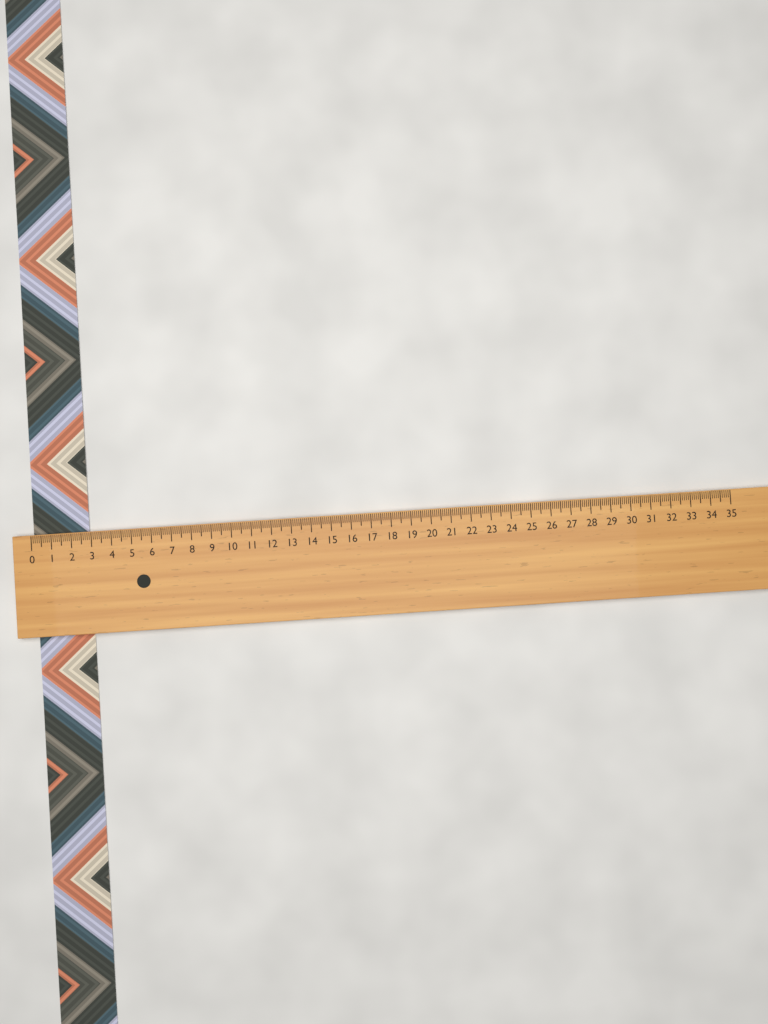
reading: 2.8 (no unit)
